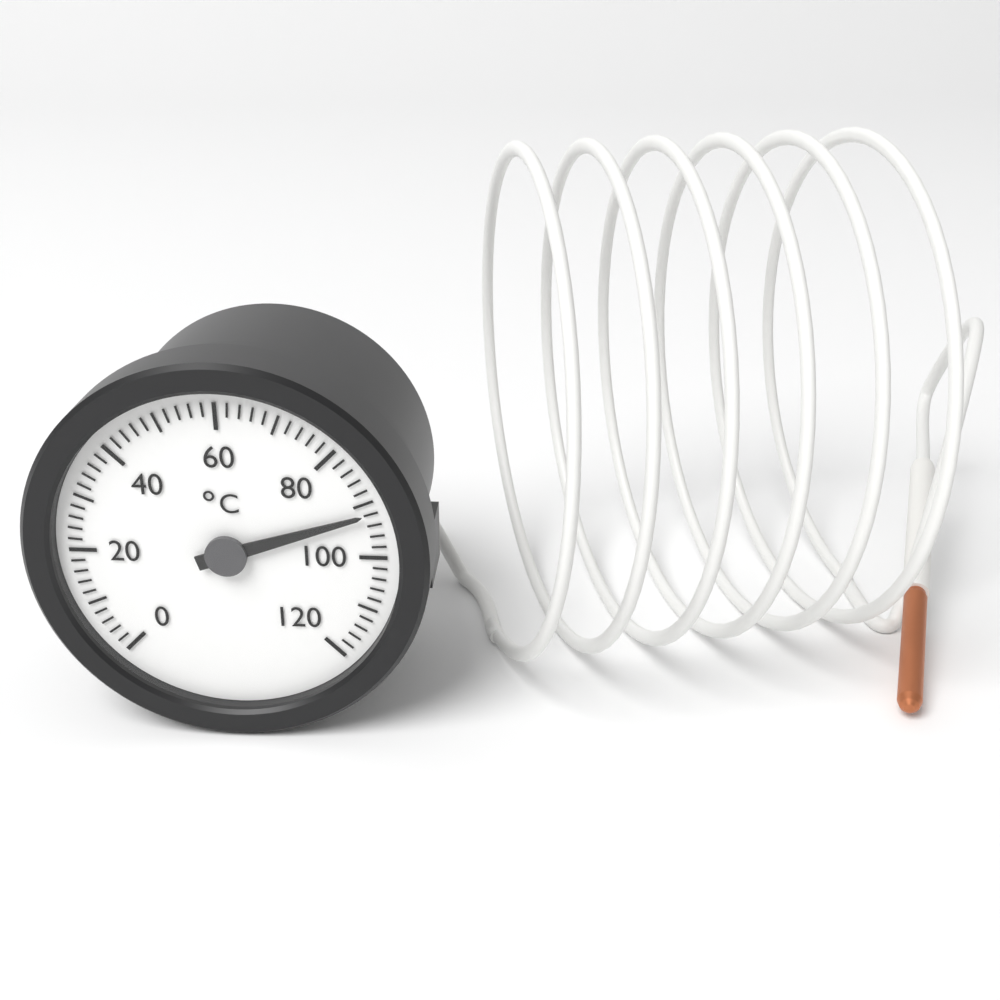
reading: 92 °C
